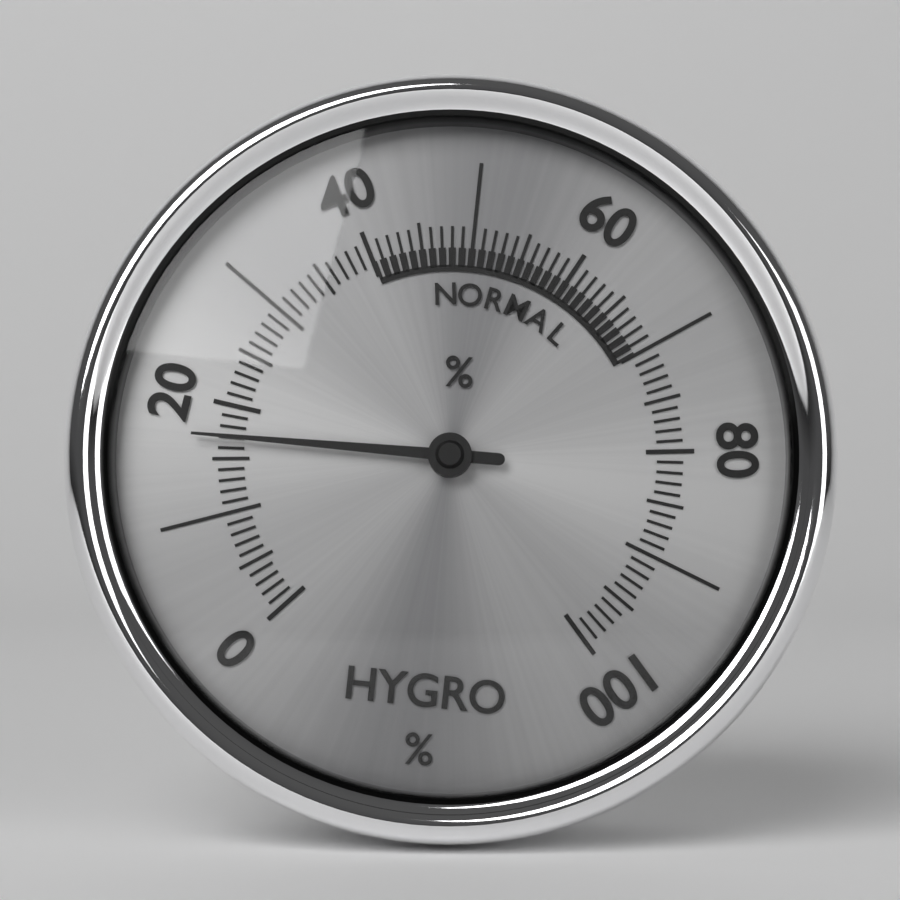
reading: 17 %
